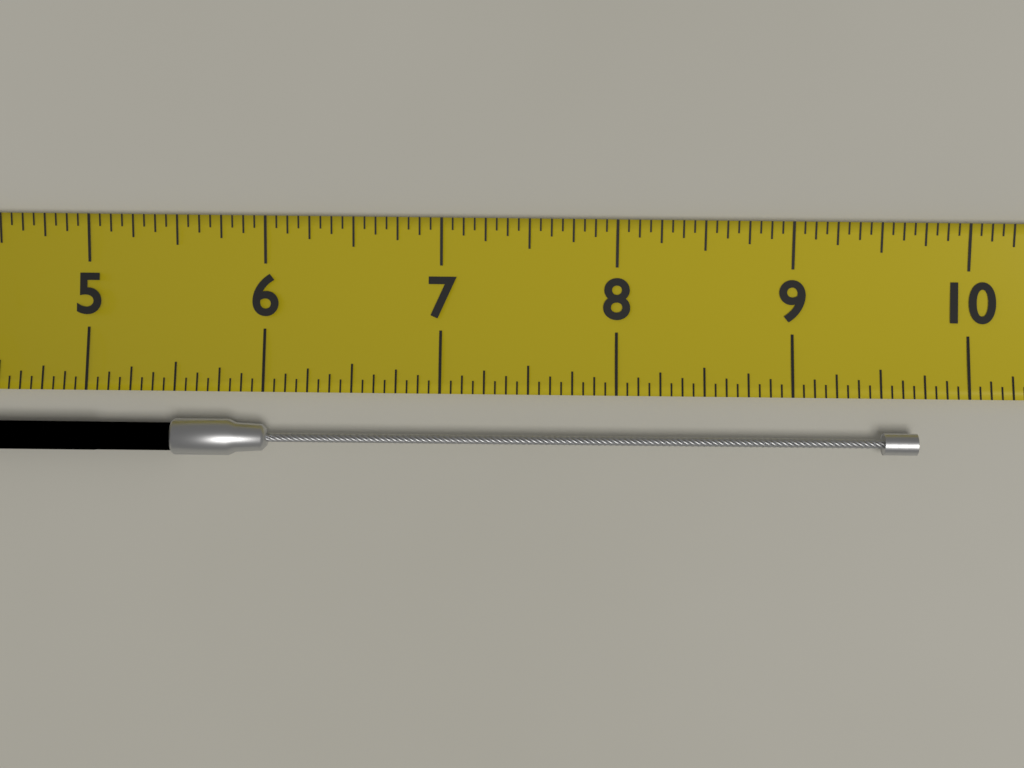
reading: 9.6875 (no unit)
